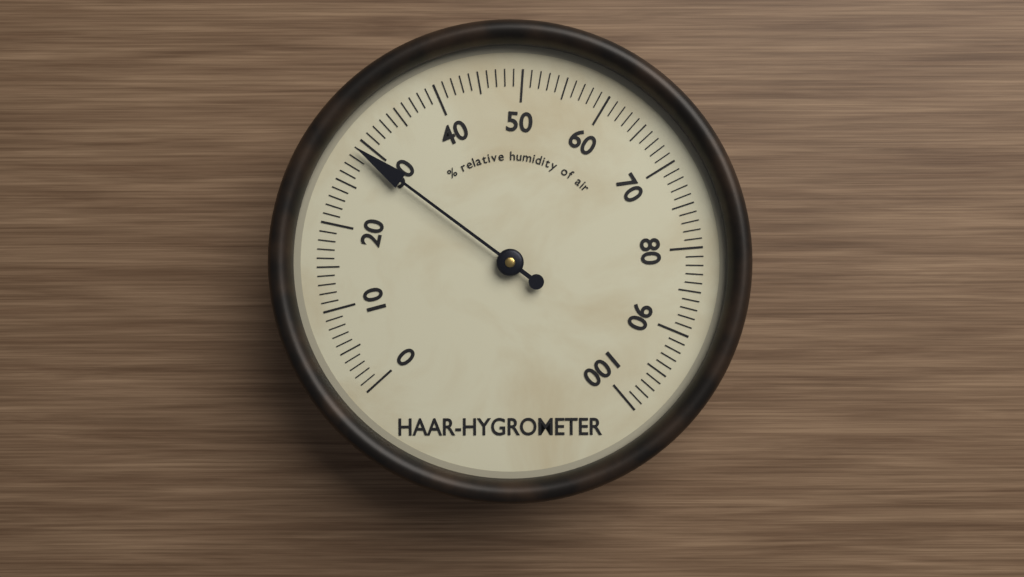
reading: 29 %
